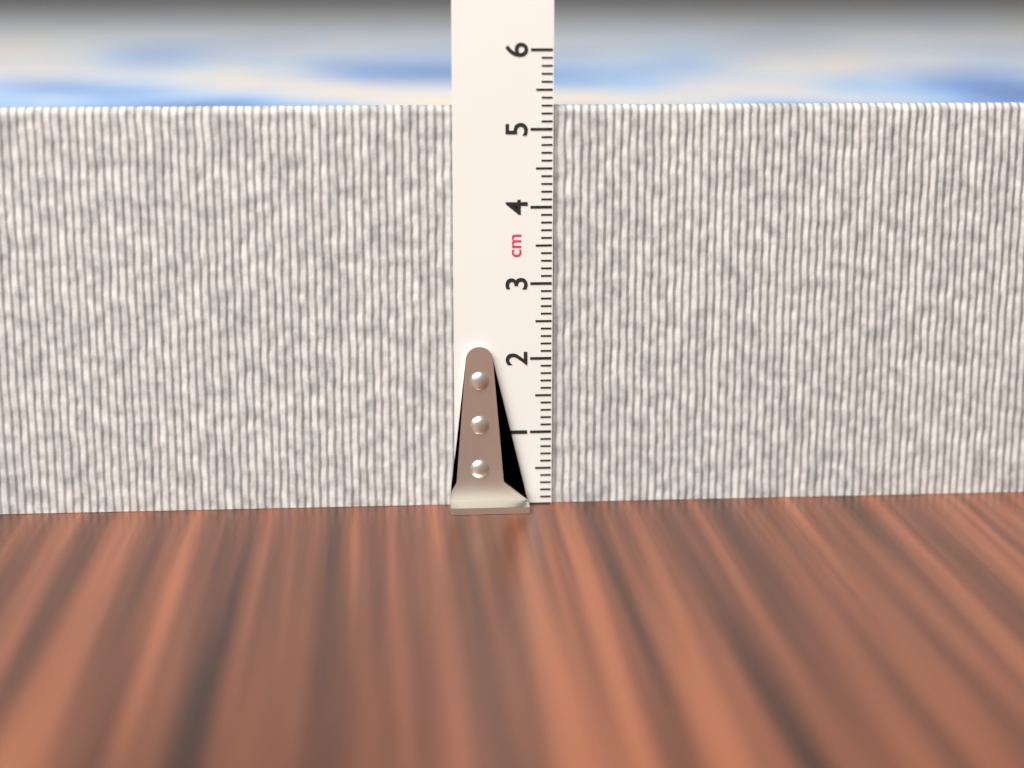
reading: 5.3 cm
